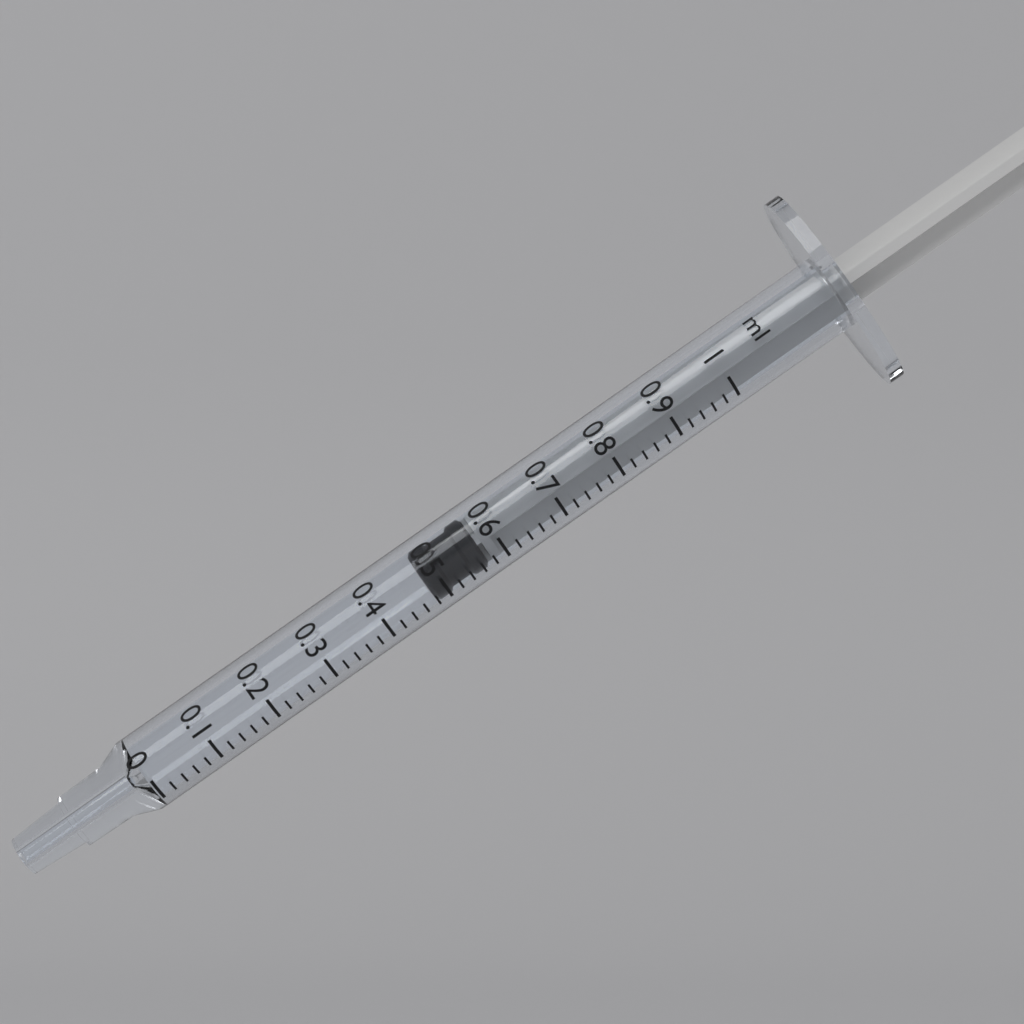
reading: 0.48 ml
